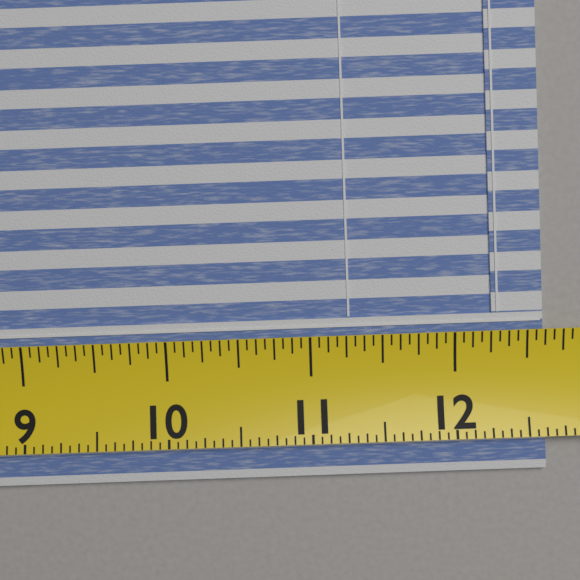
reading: 12.6250 (no unit)
